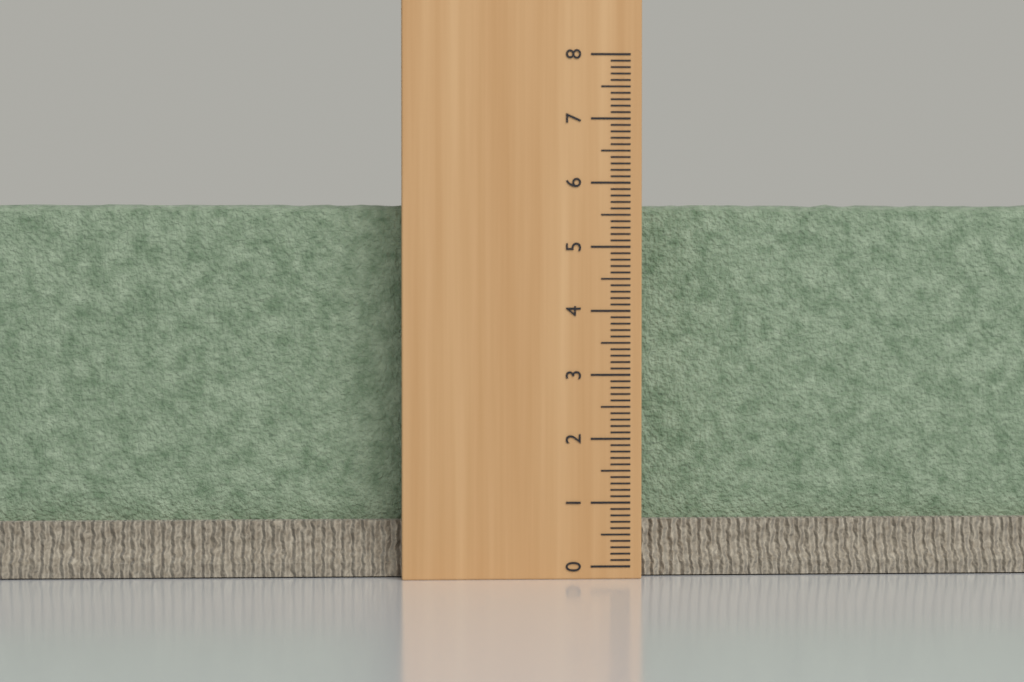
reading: 5.7 (no unit)
